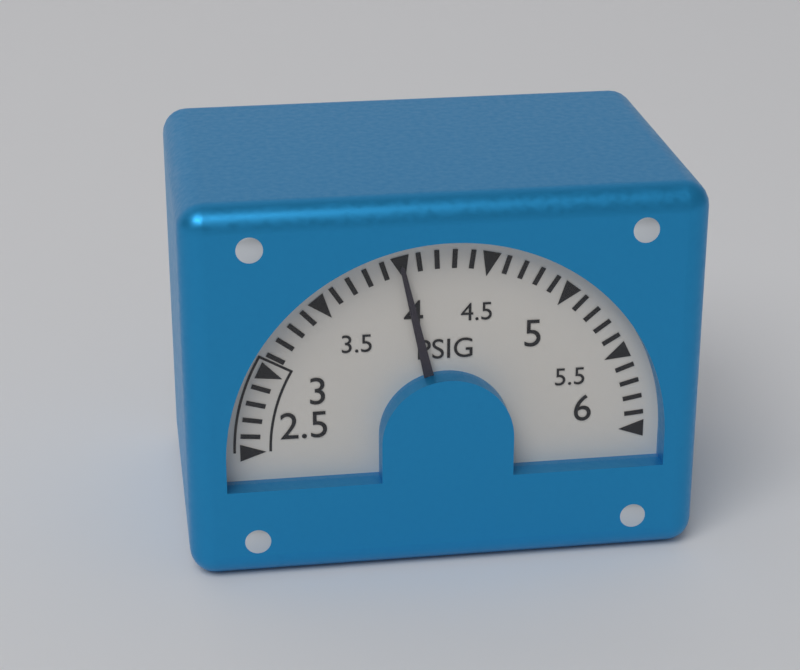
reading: 4.0 PSIG
